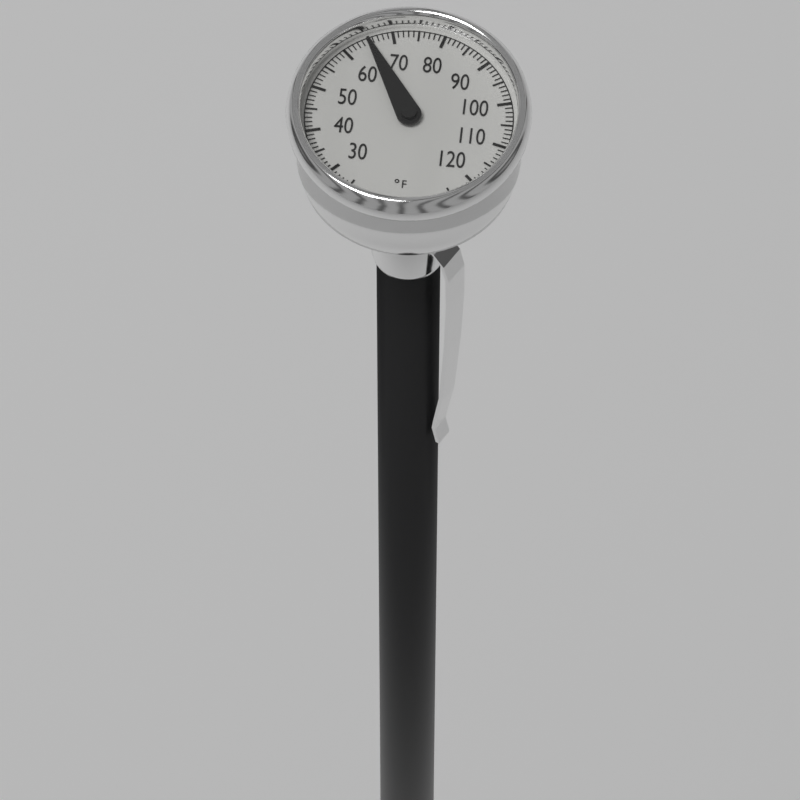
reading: 65 °F
